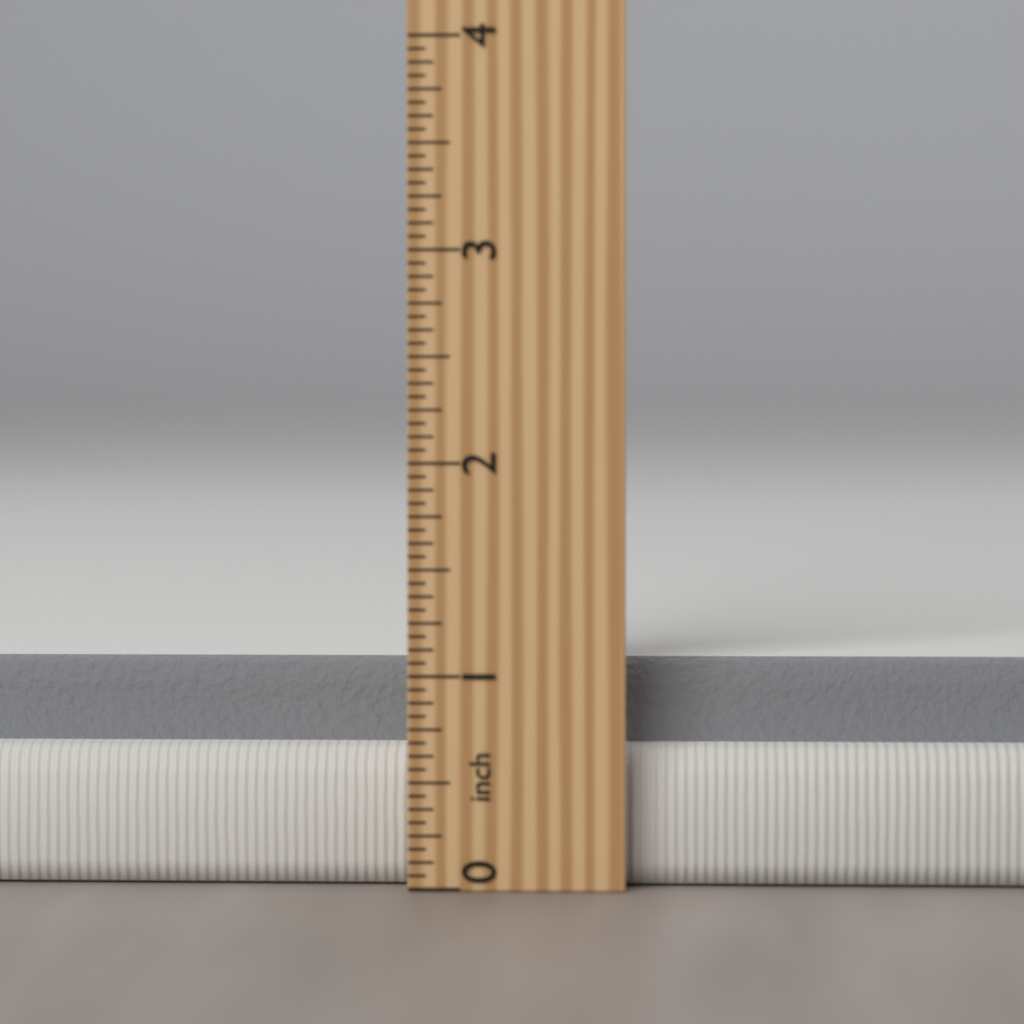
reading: 1.0625 inch
